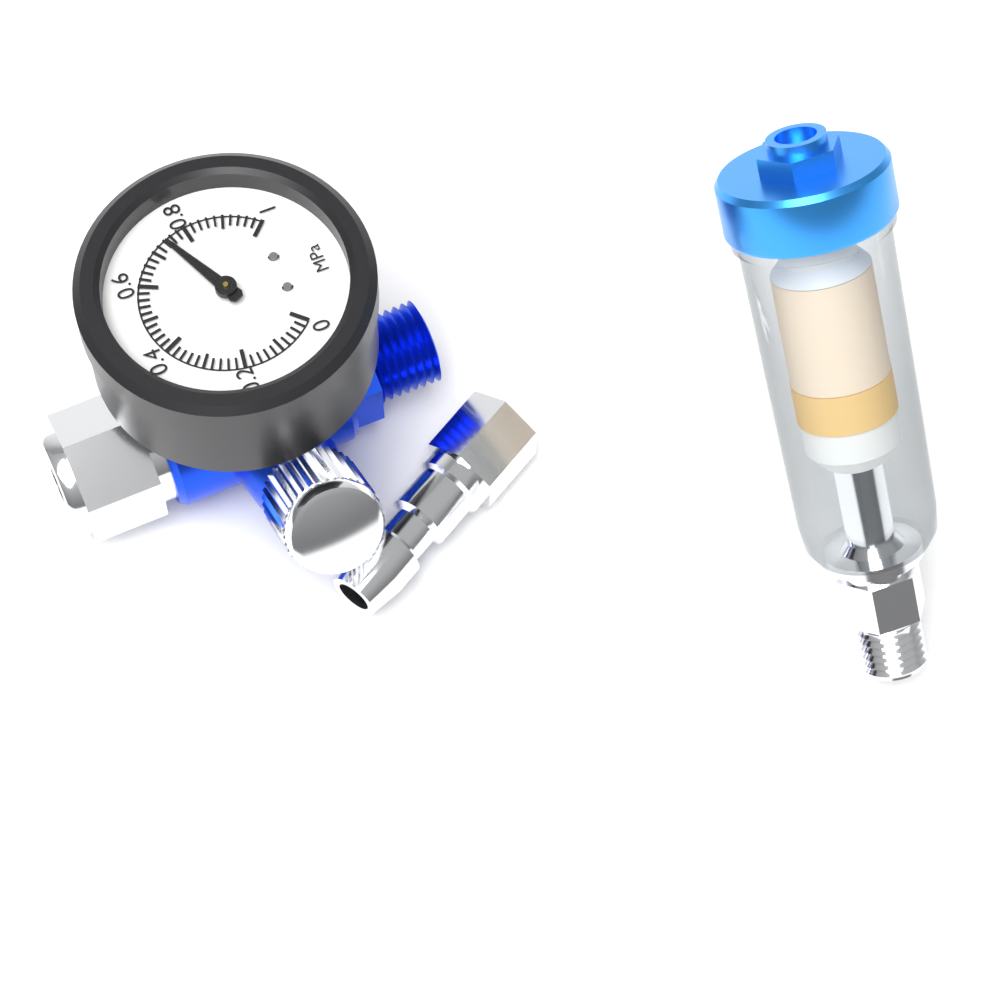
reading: 0.74 MPa
